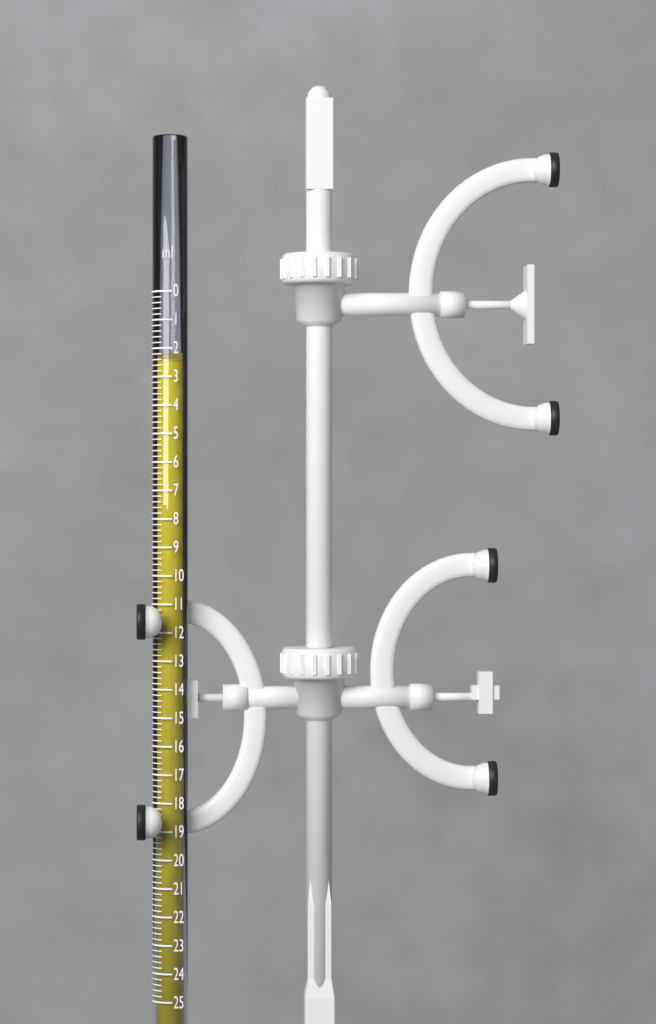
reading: 2.4 ml
